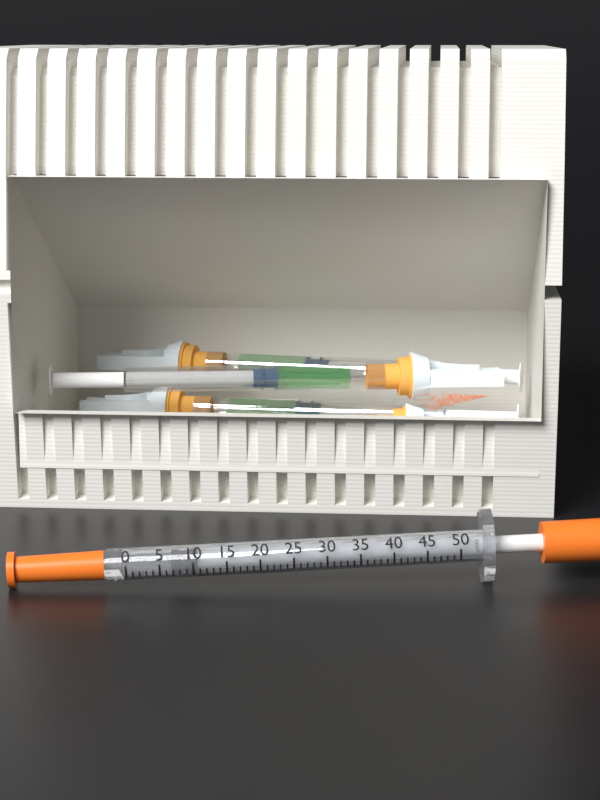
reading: 7 units
